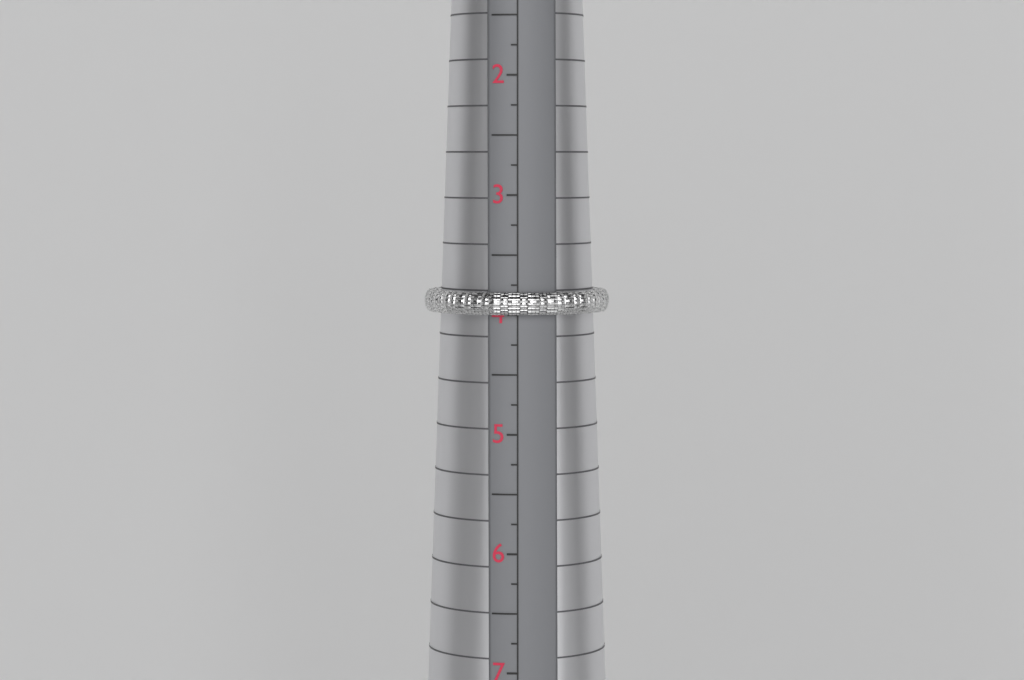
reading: 4.00 (no unit)
